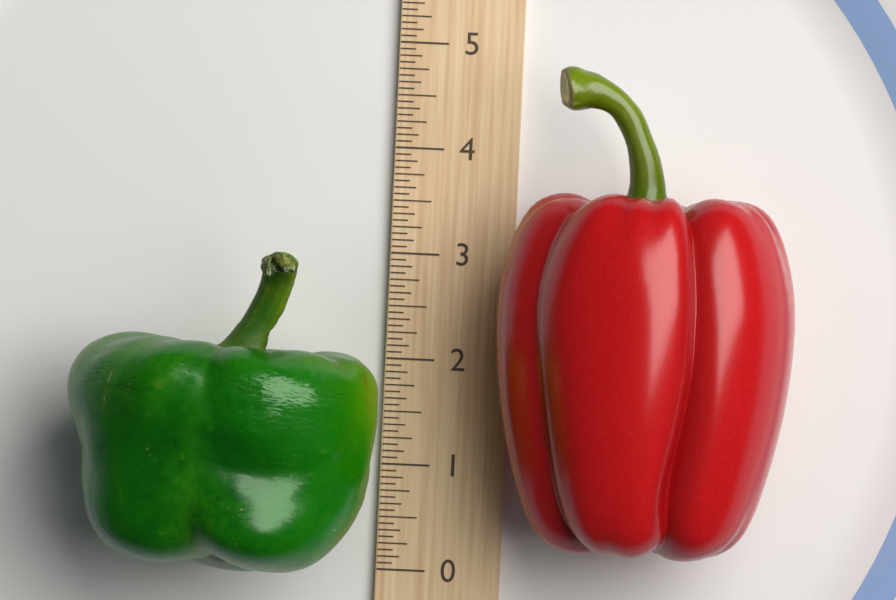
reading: 2.9375 (no unit)
